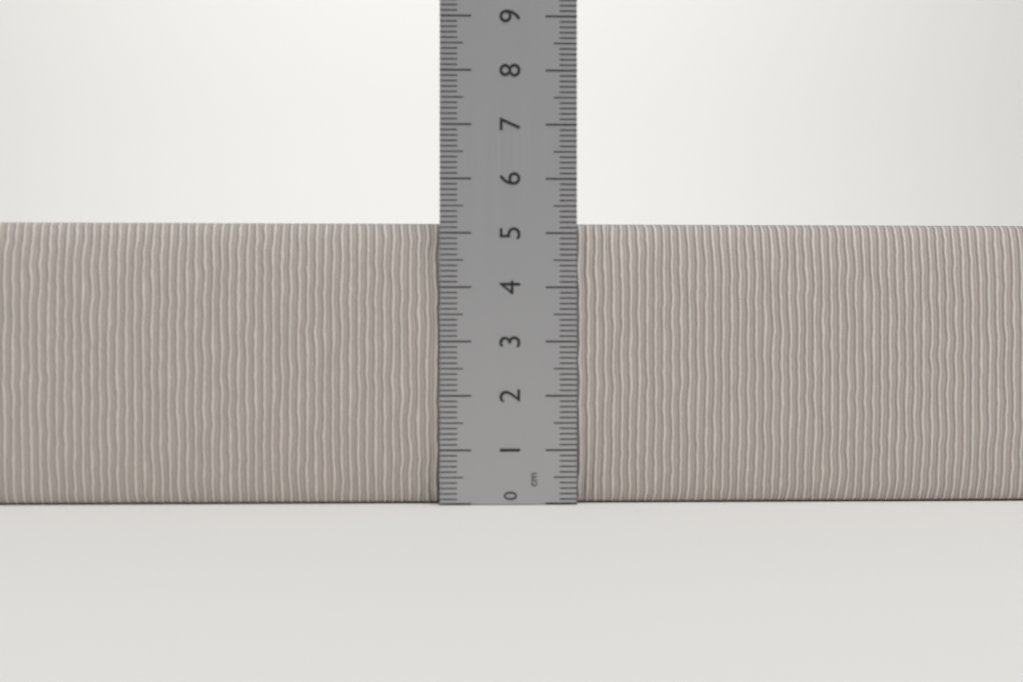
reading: 5.2 cm
